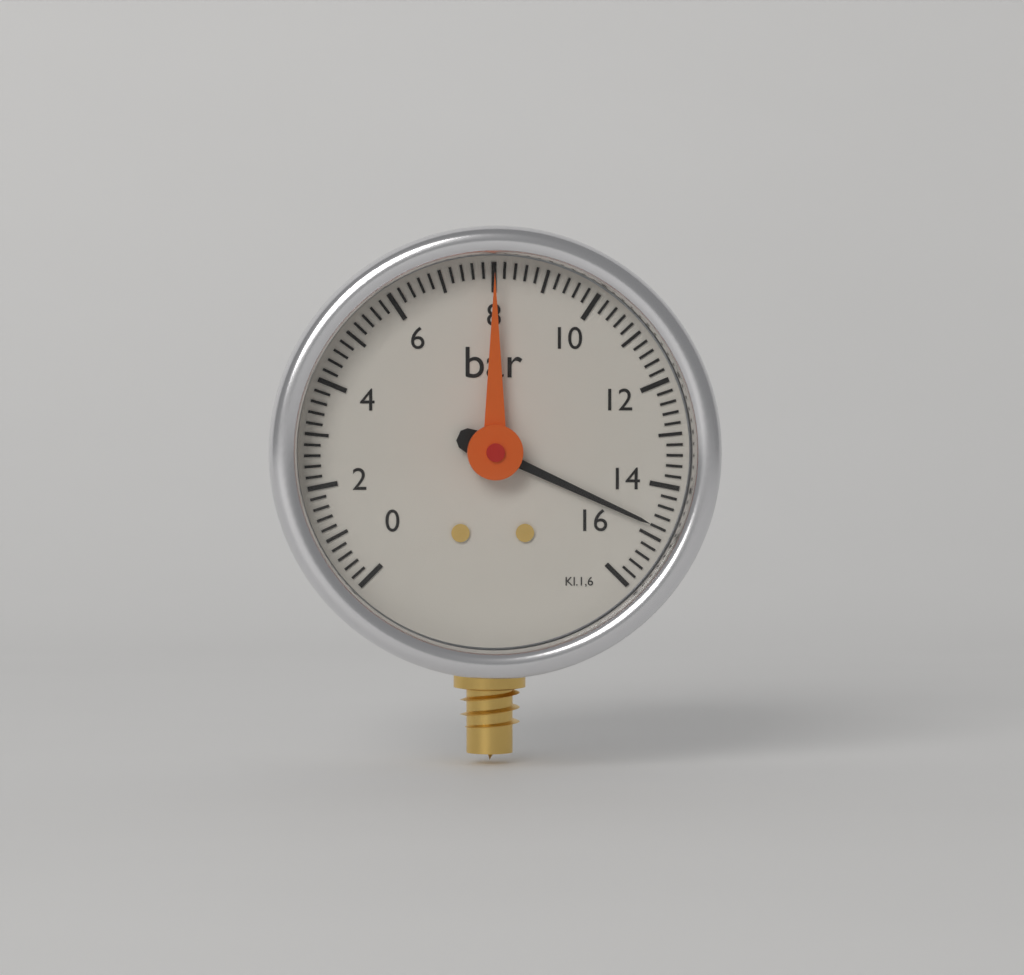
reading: 14.8 bar
